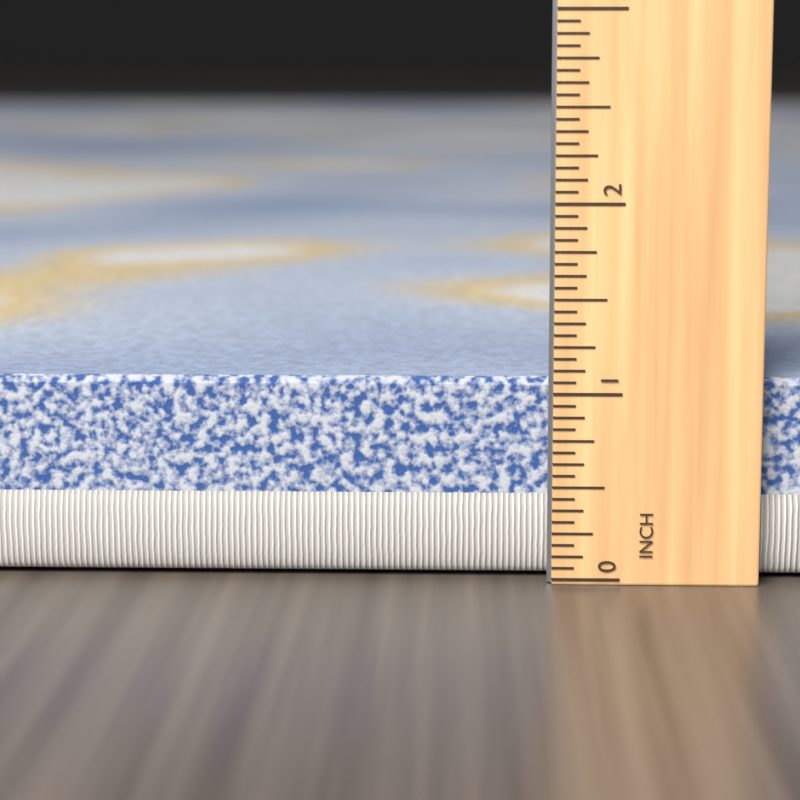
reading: 1.0625 in
